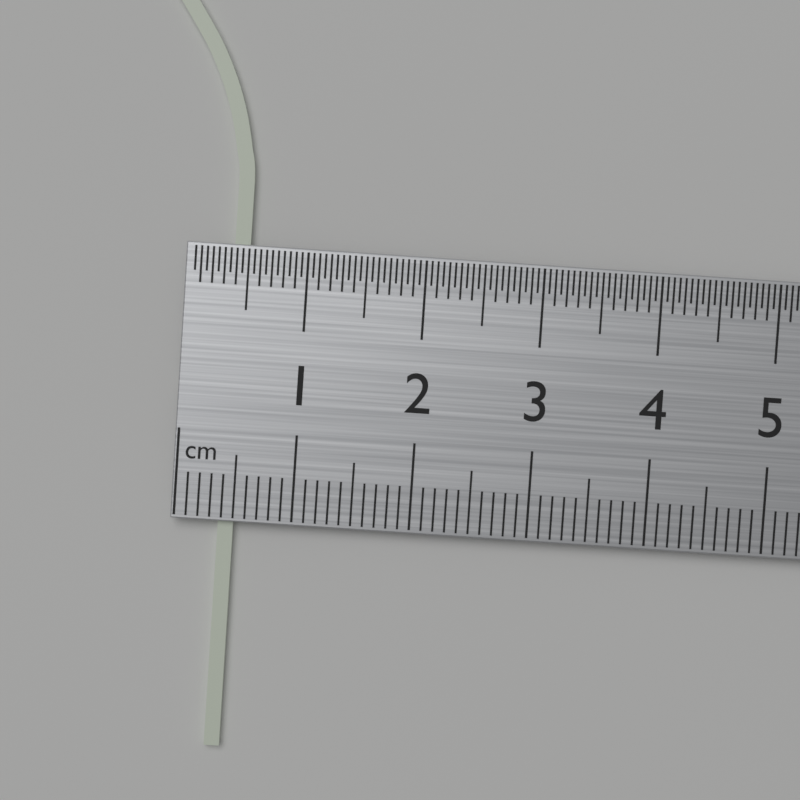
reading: 0.5 cm
